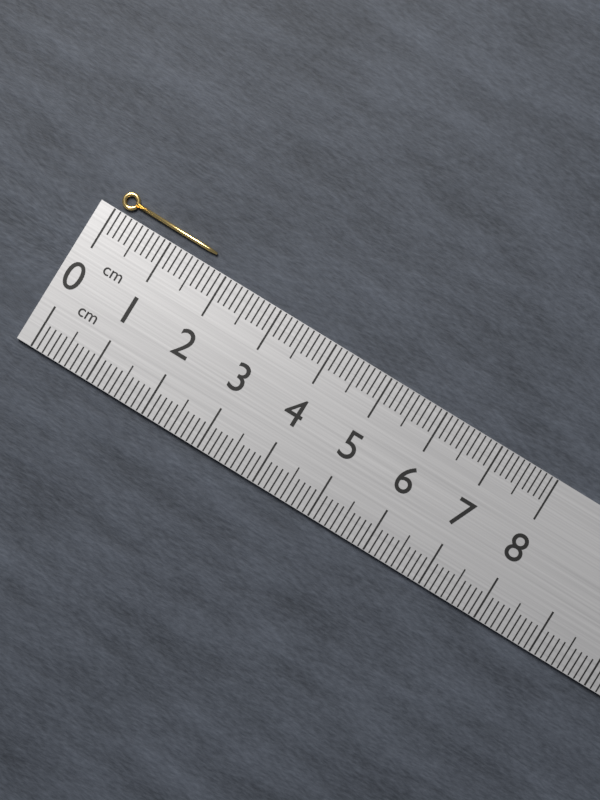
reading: 1.7 cm
